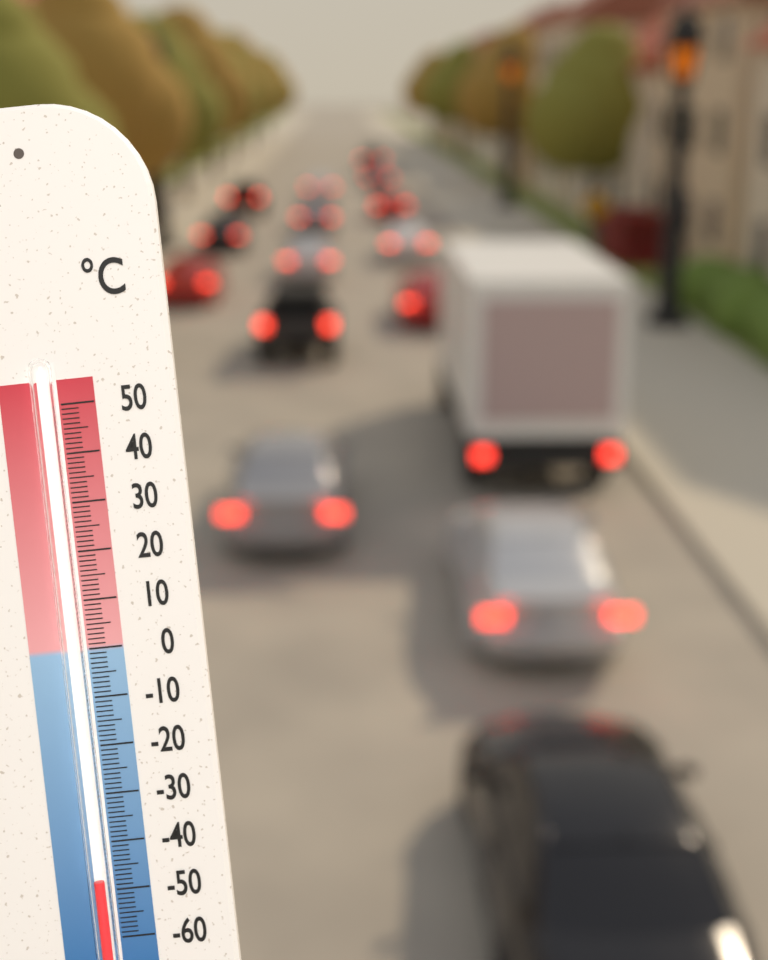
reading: -47 °C
